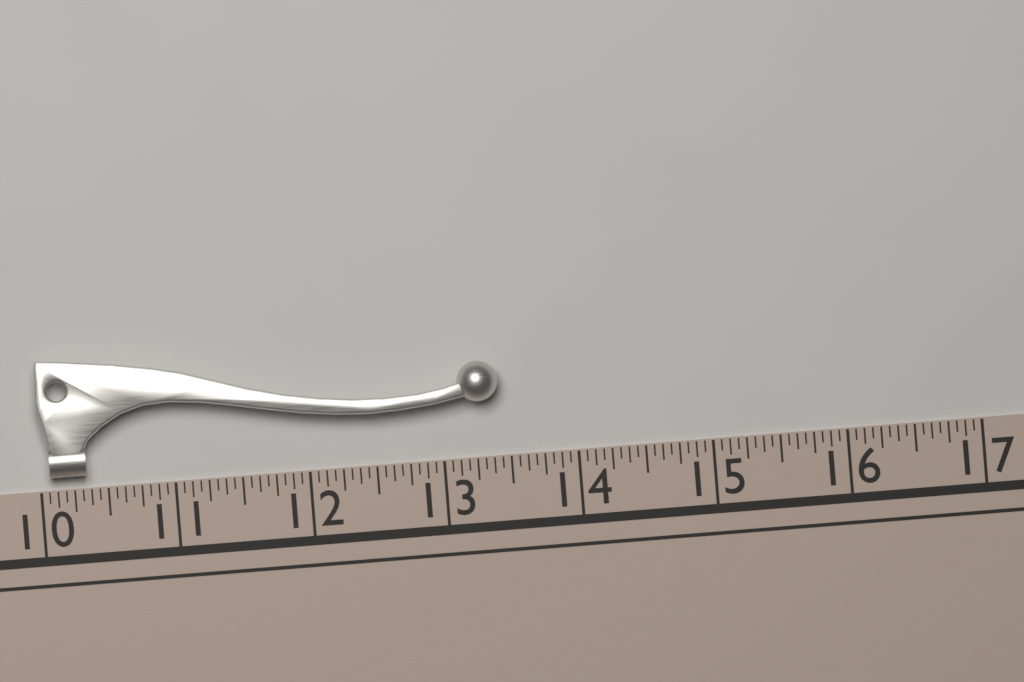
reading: 13.4375 (no unit)
